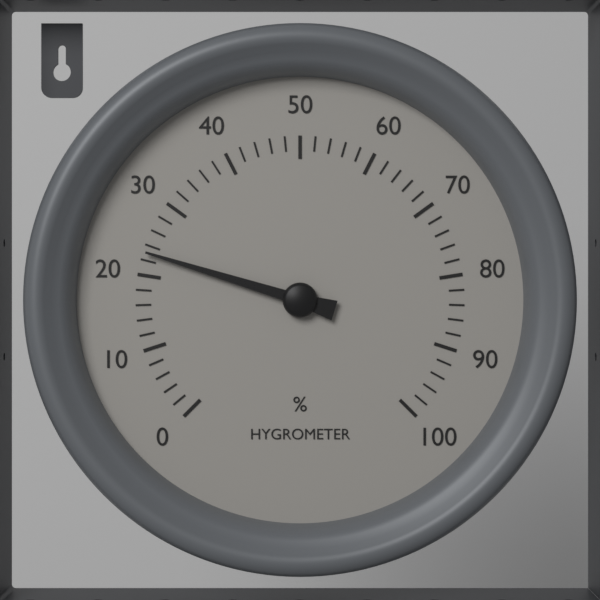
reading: 23 %
